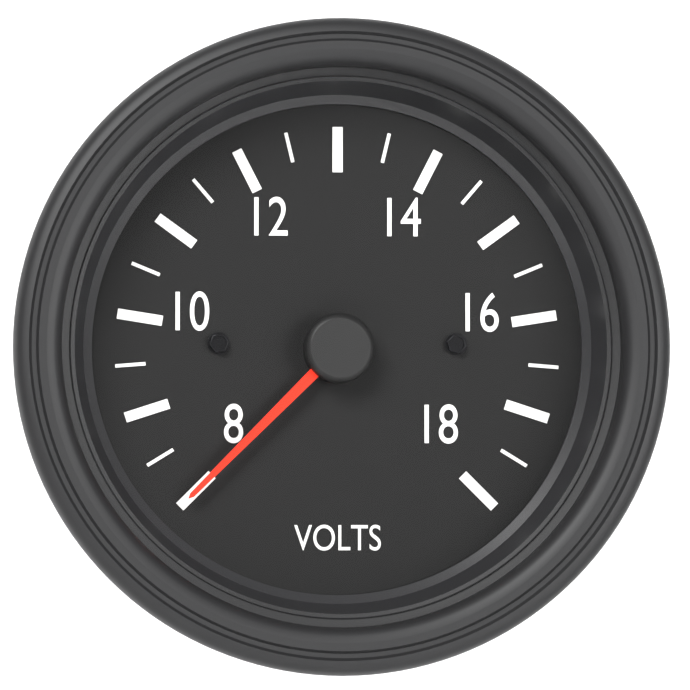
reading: 8.0 V
